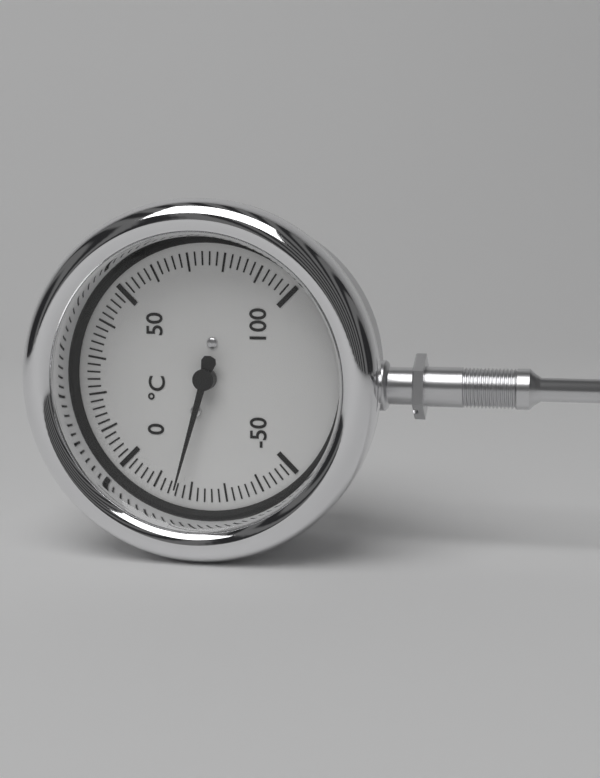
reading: -16 °C
